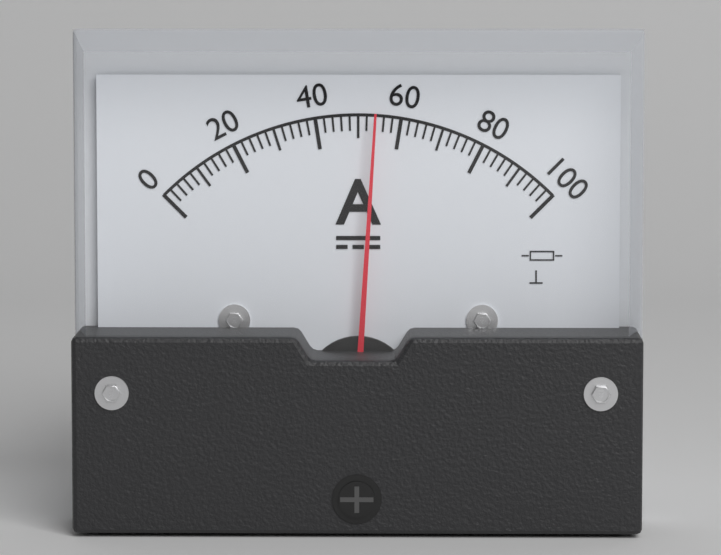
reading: 54 A
